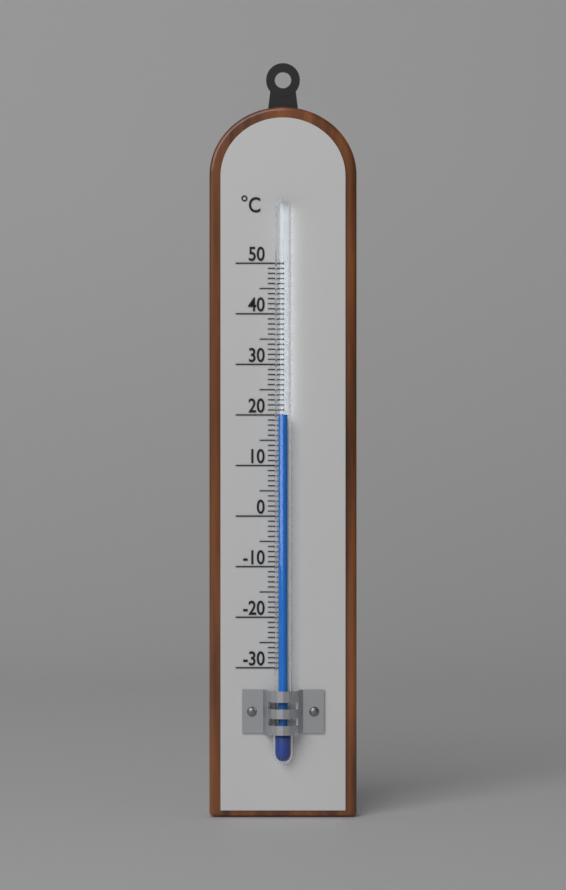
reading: 20 °C
